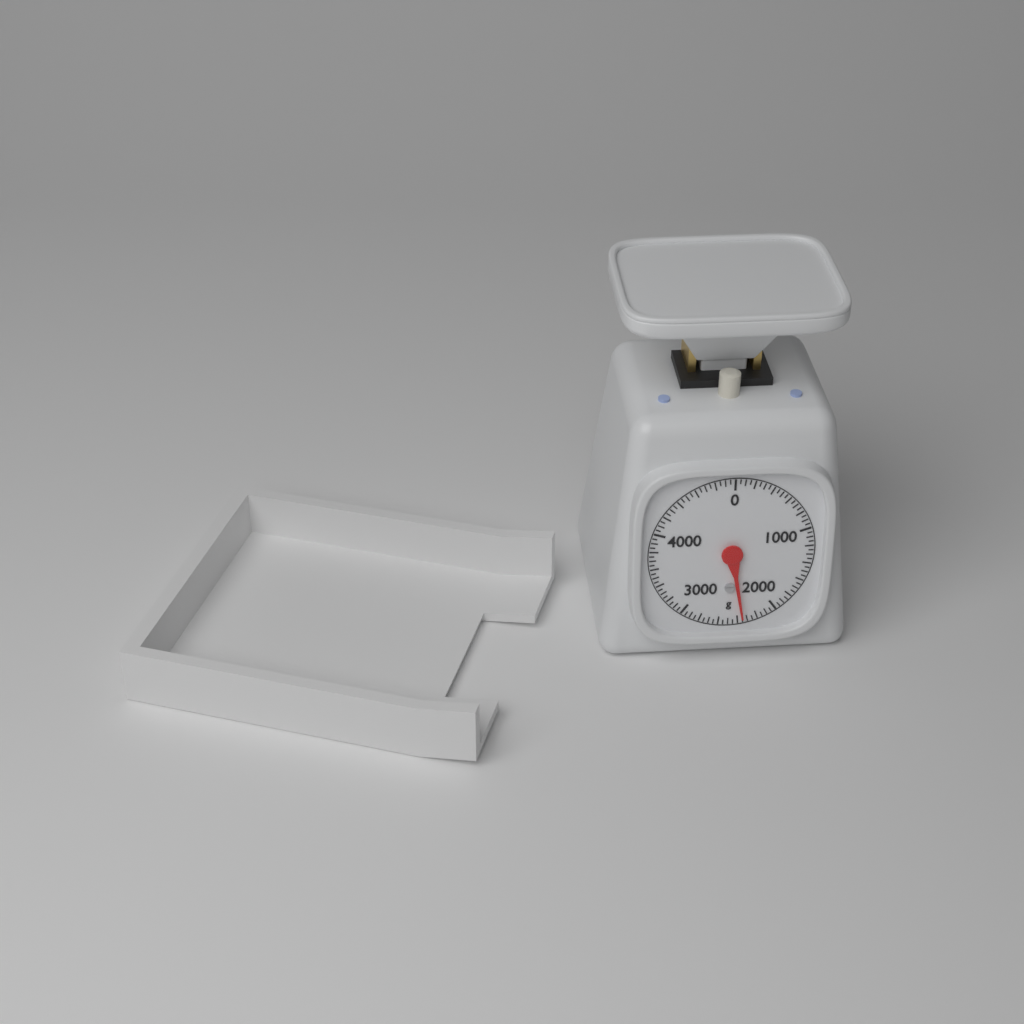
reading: 2350 g
